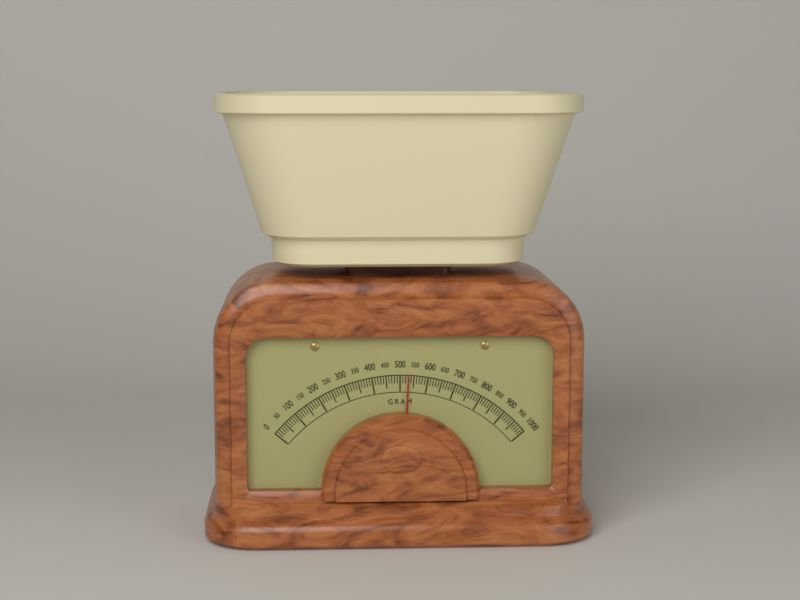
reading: 530 g
